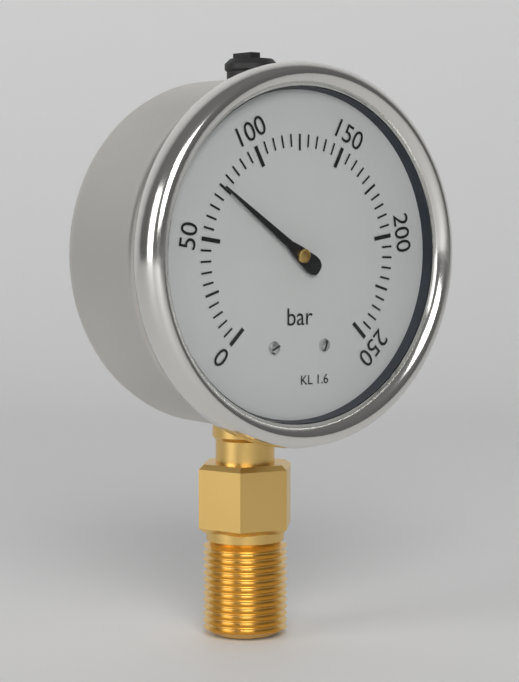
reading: 75 bar
